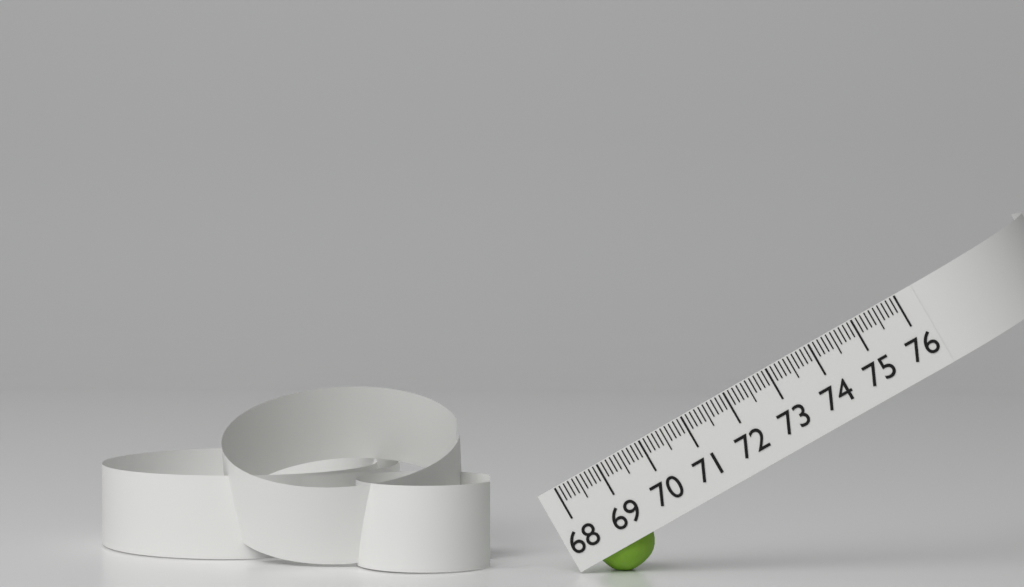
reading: 69.3 (no unit)
